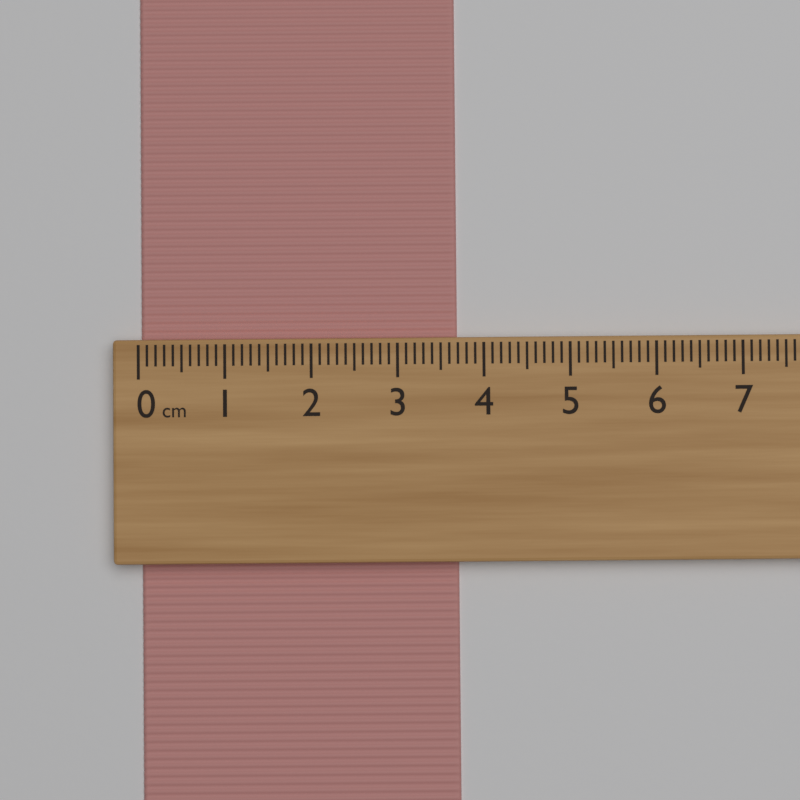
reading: 3.7 cm
